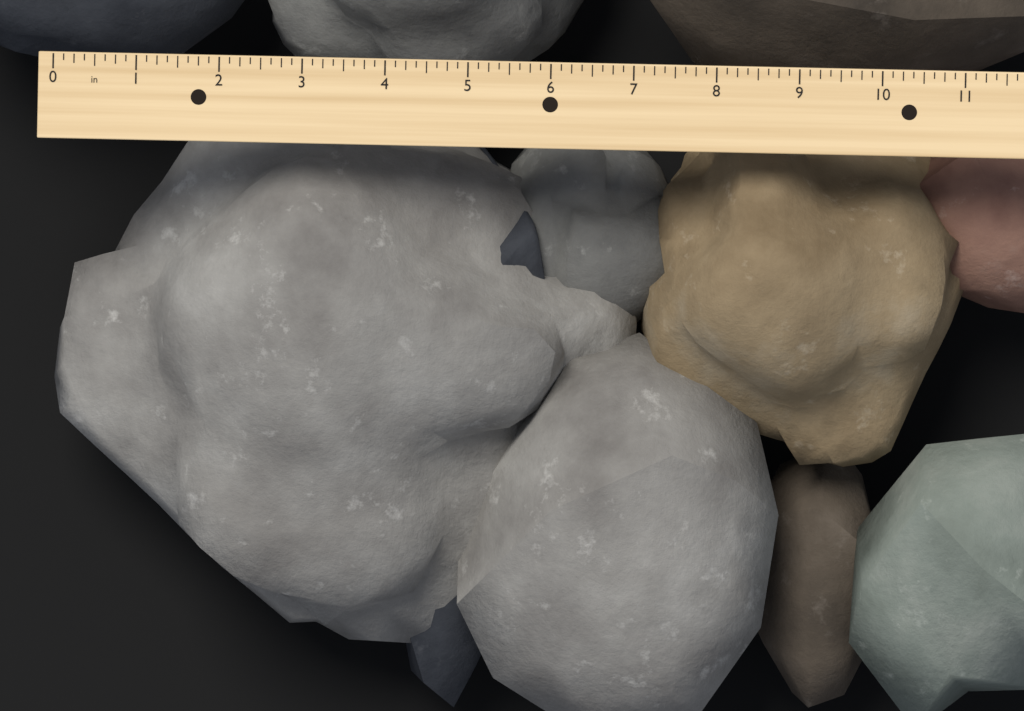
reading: 7.125 in
